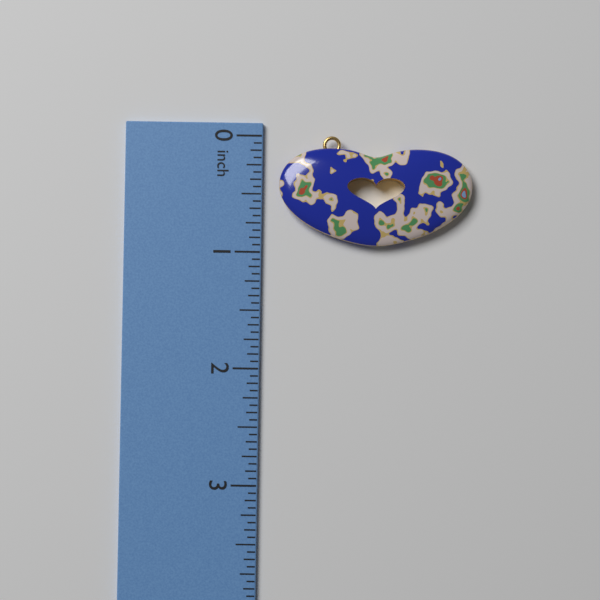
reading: 0.9375 in
